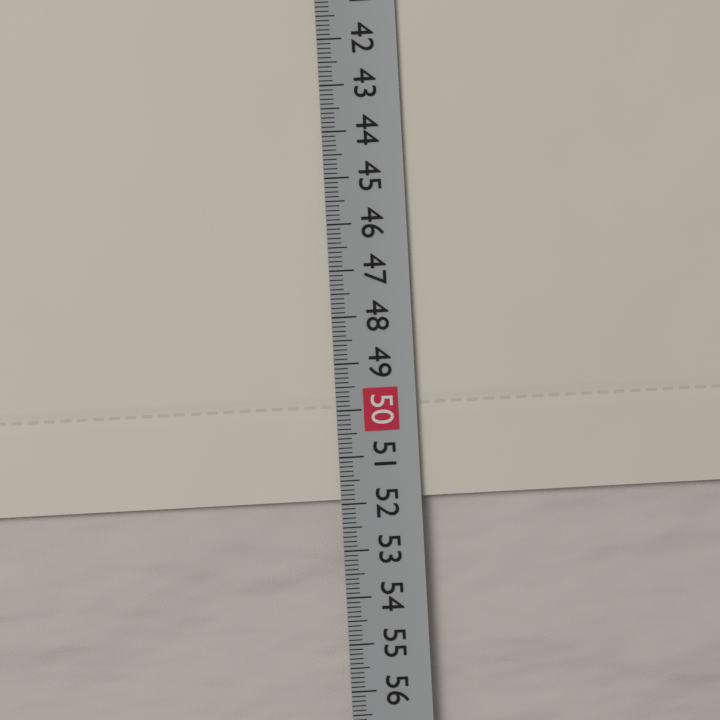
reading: 51.9 cm
